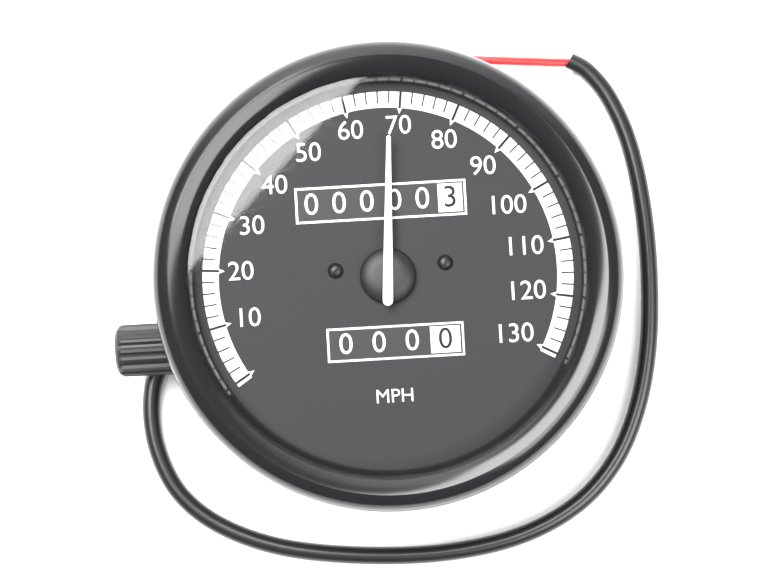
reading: 68 MPH
